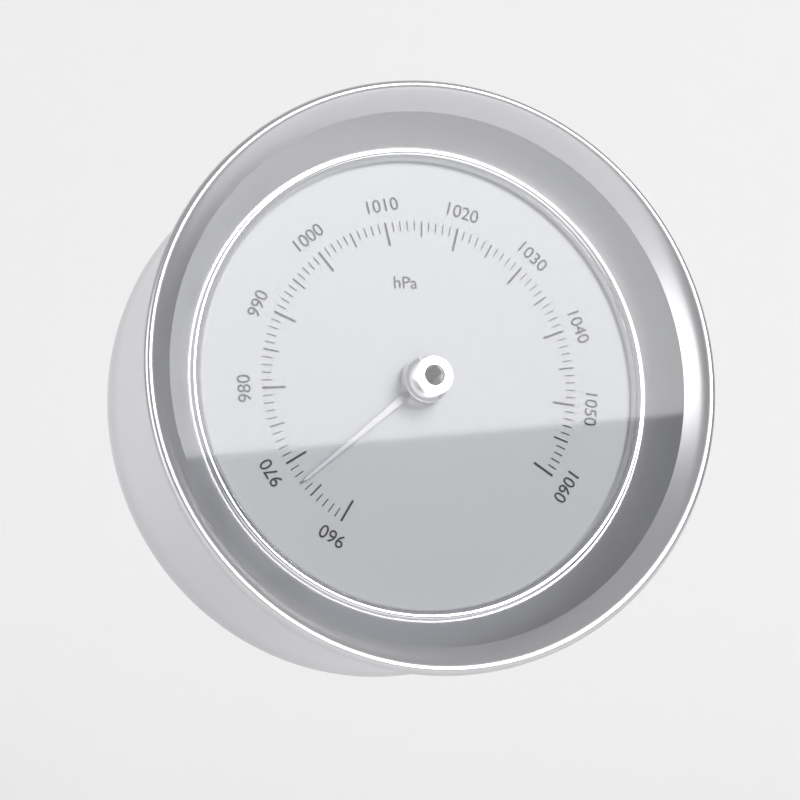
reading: 967 hPa
